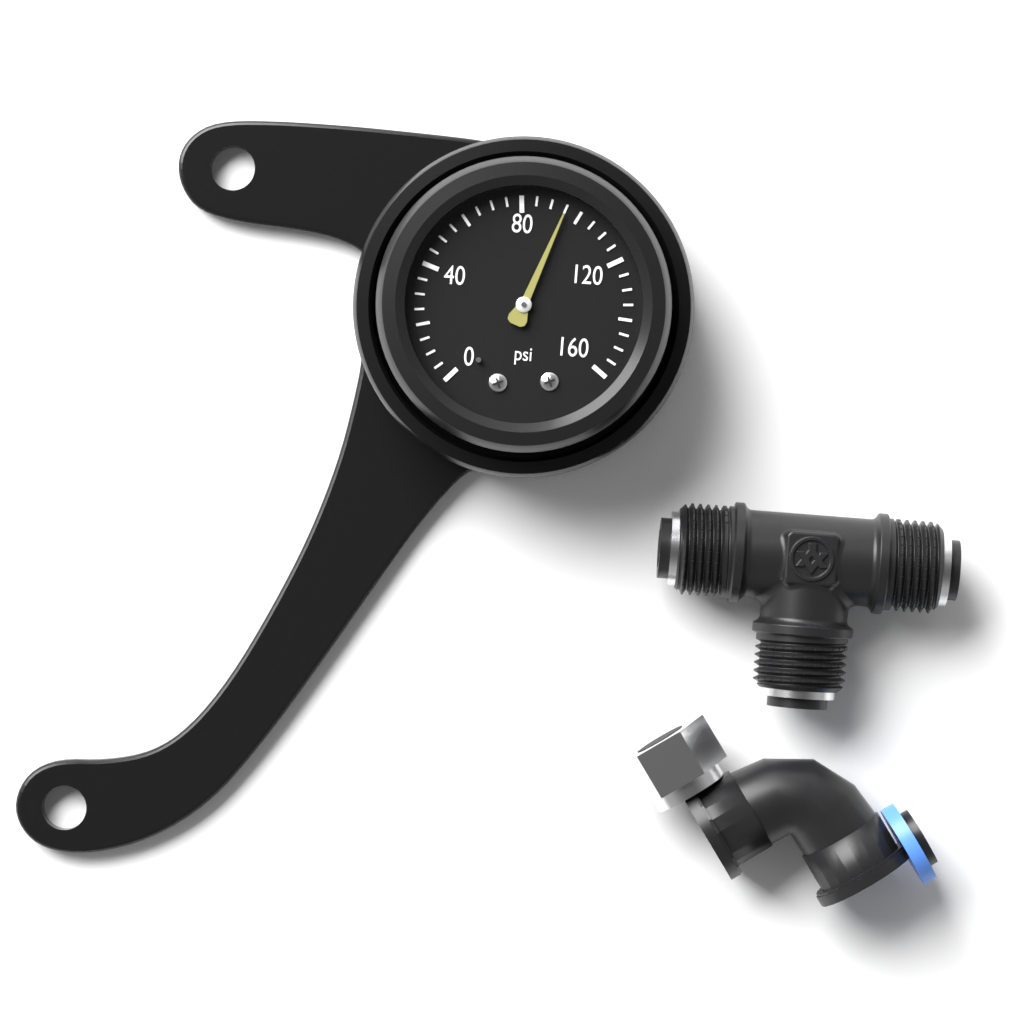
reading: 95 psi
